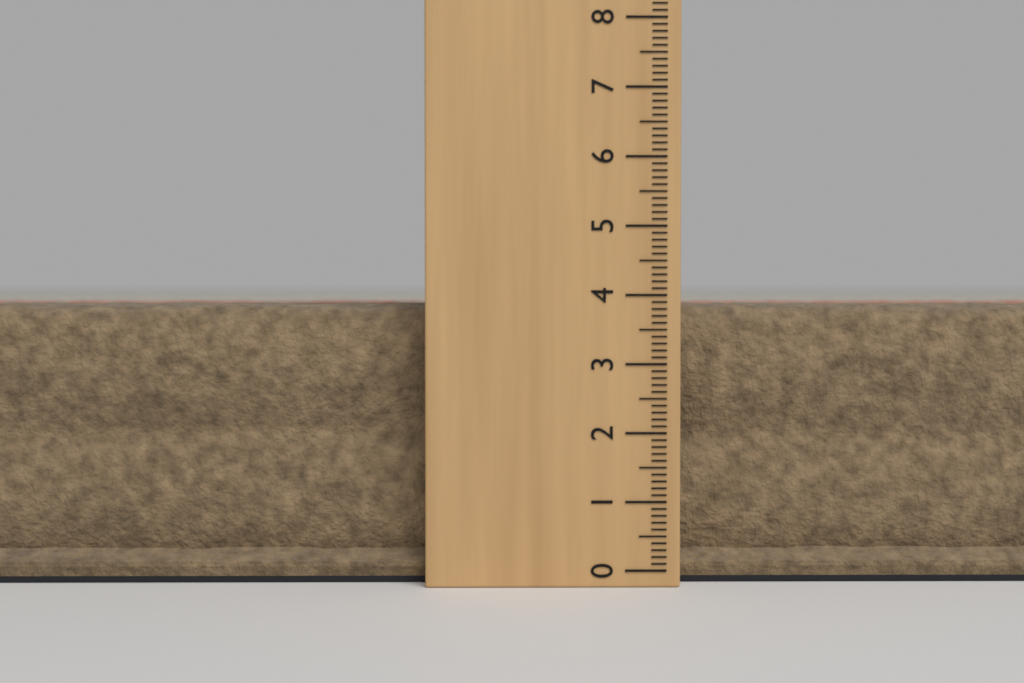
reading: 3.9 (no unit)
